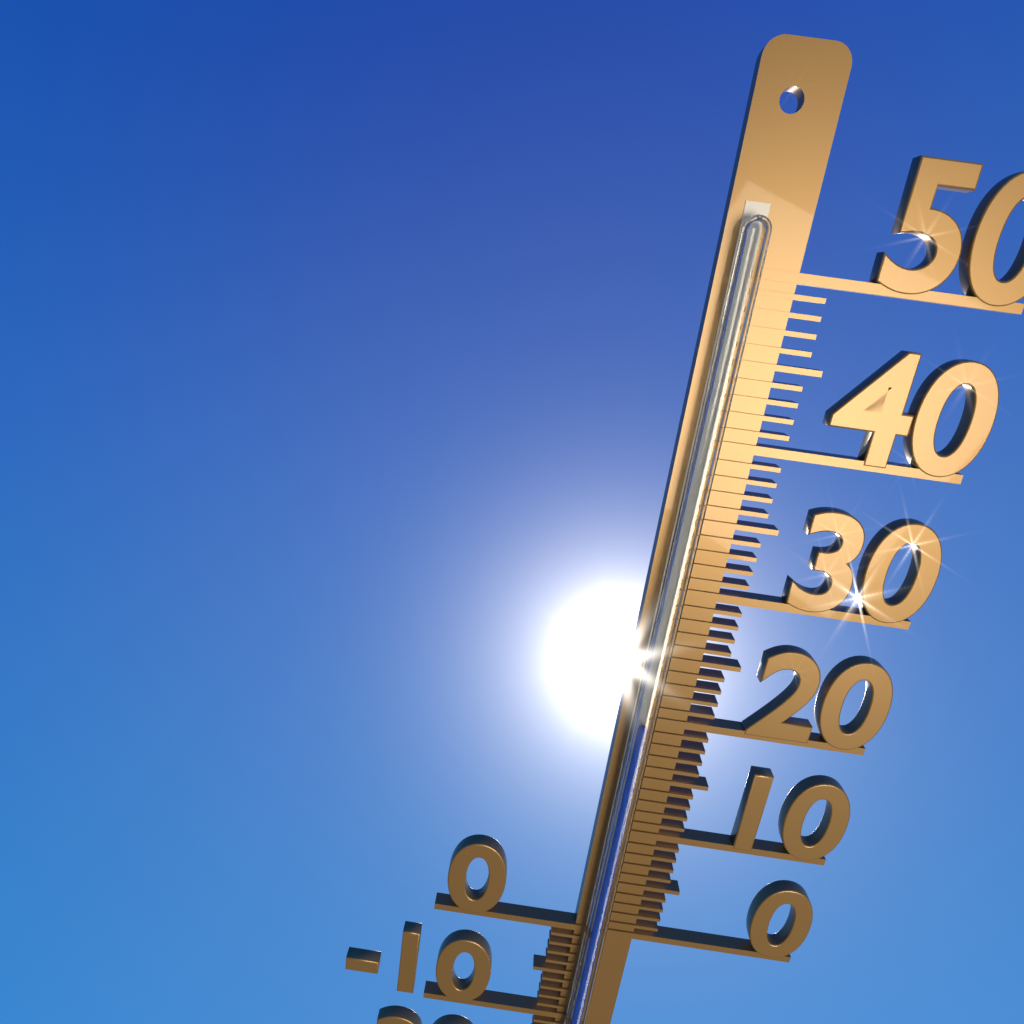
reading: 20 °C
